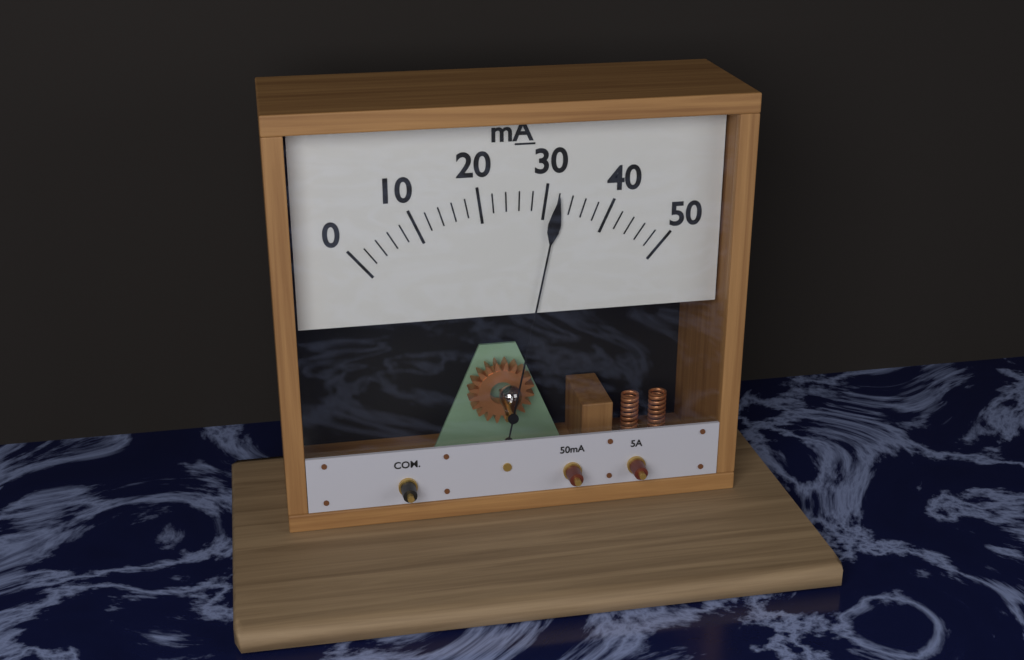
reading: 32 mA
